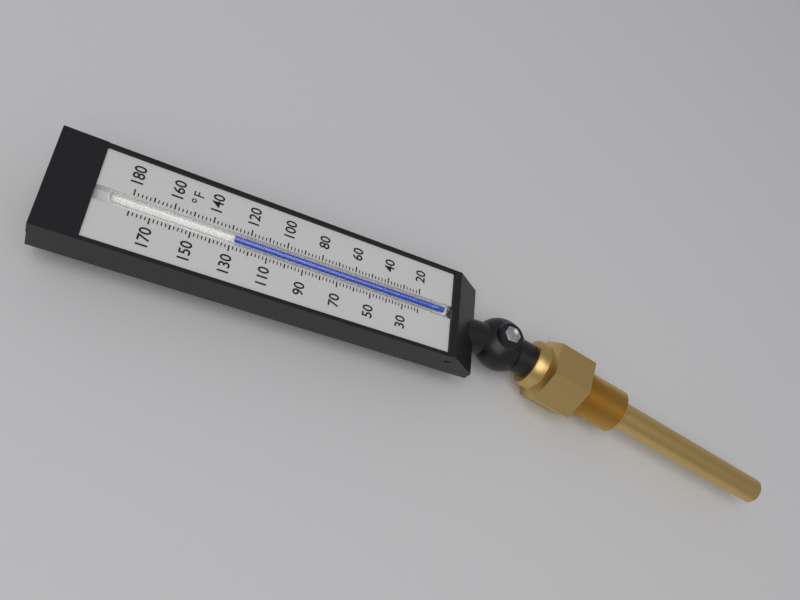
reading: 128 °F
